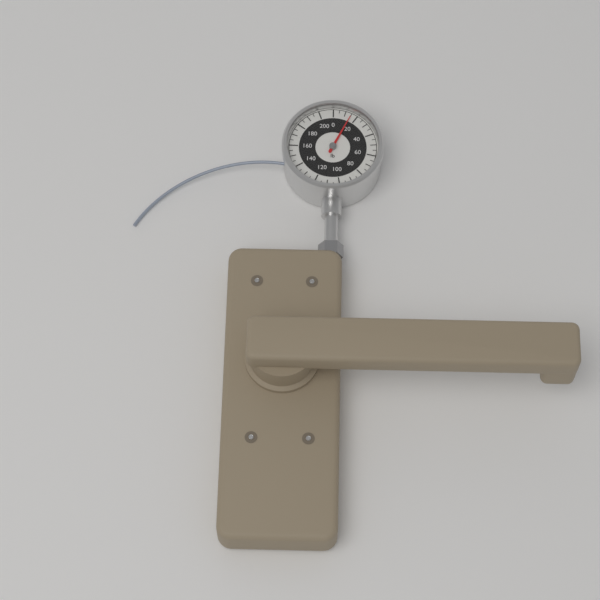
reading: 15 lb
